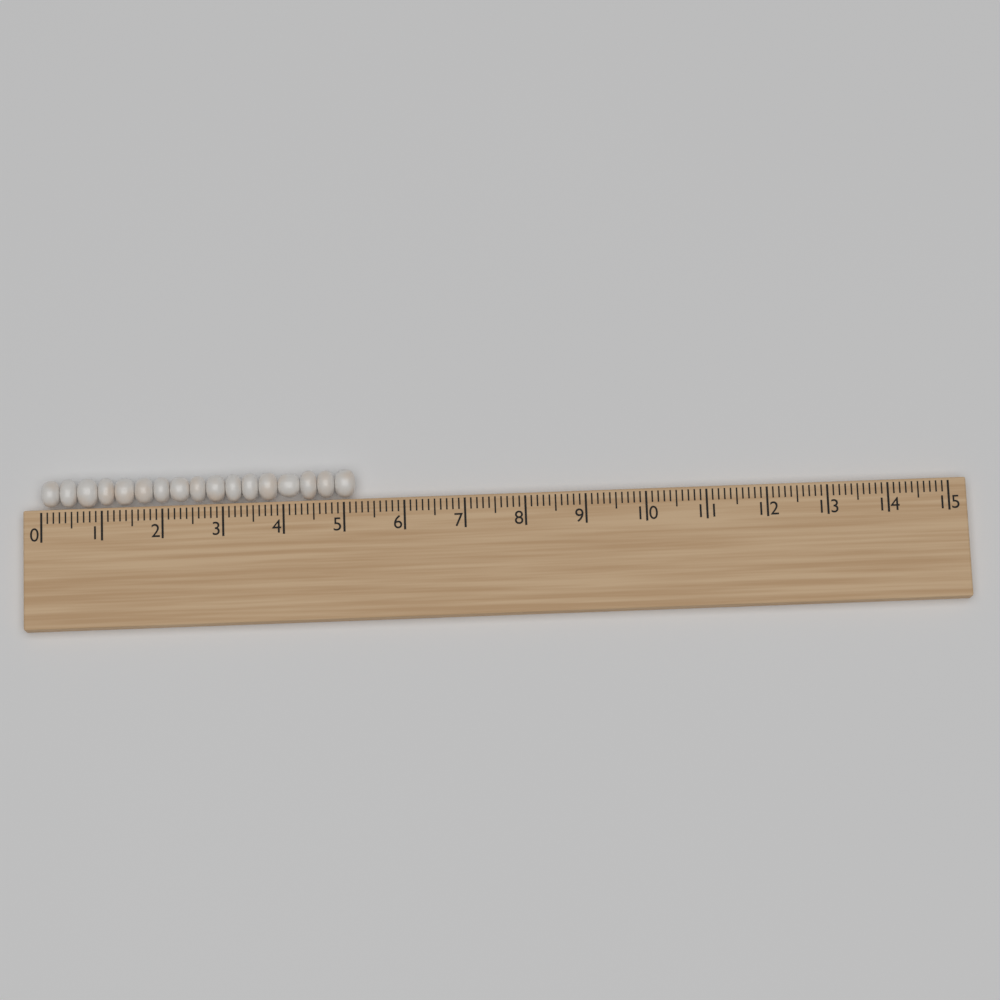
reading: 5.2 (no unit)
